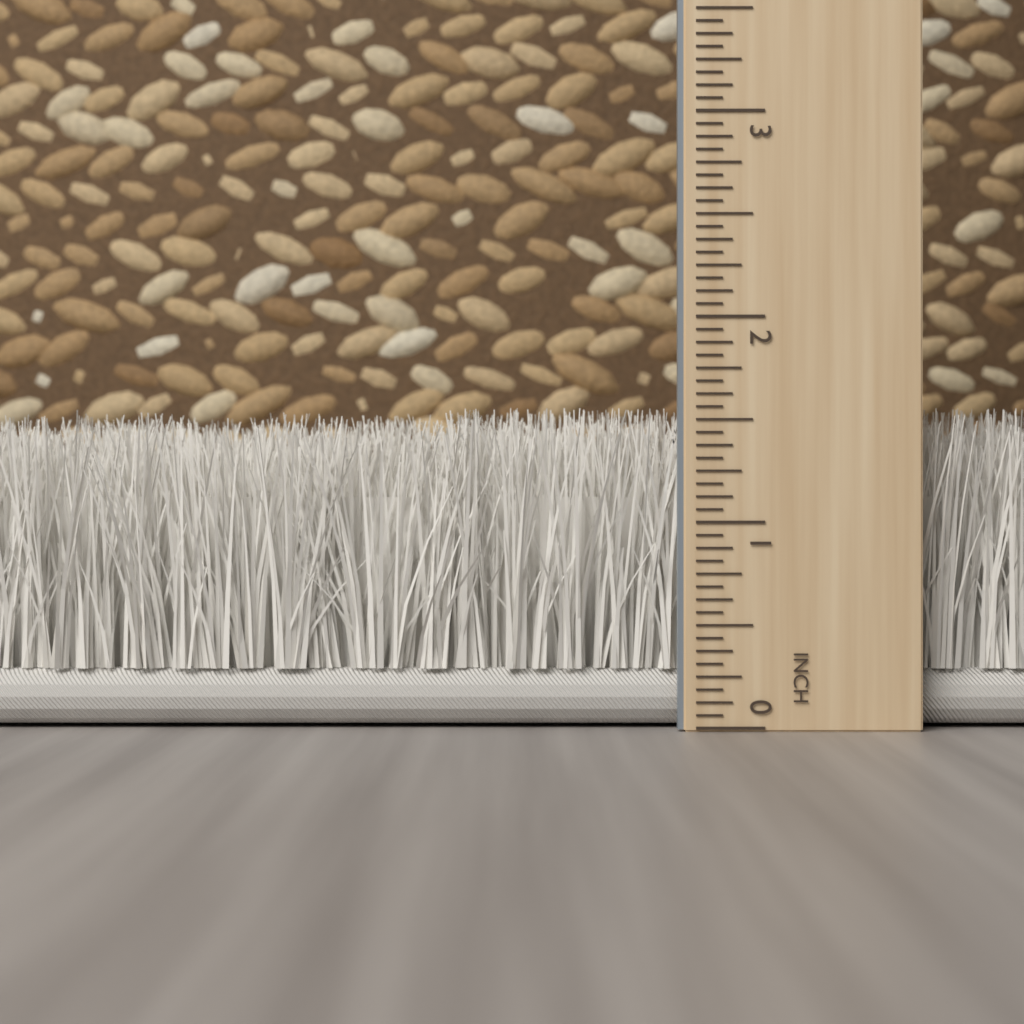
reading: 1.5625 inch
